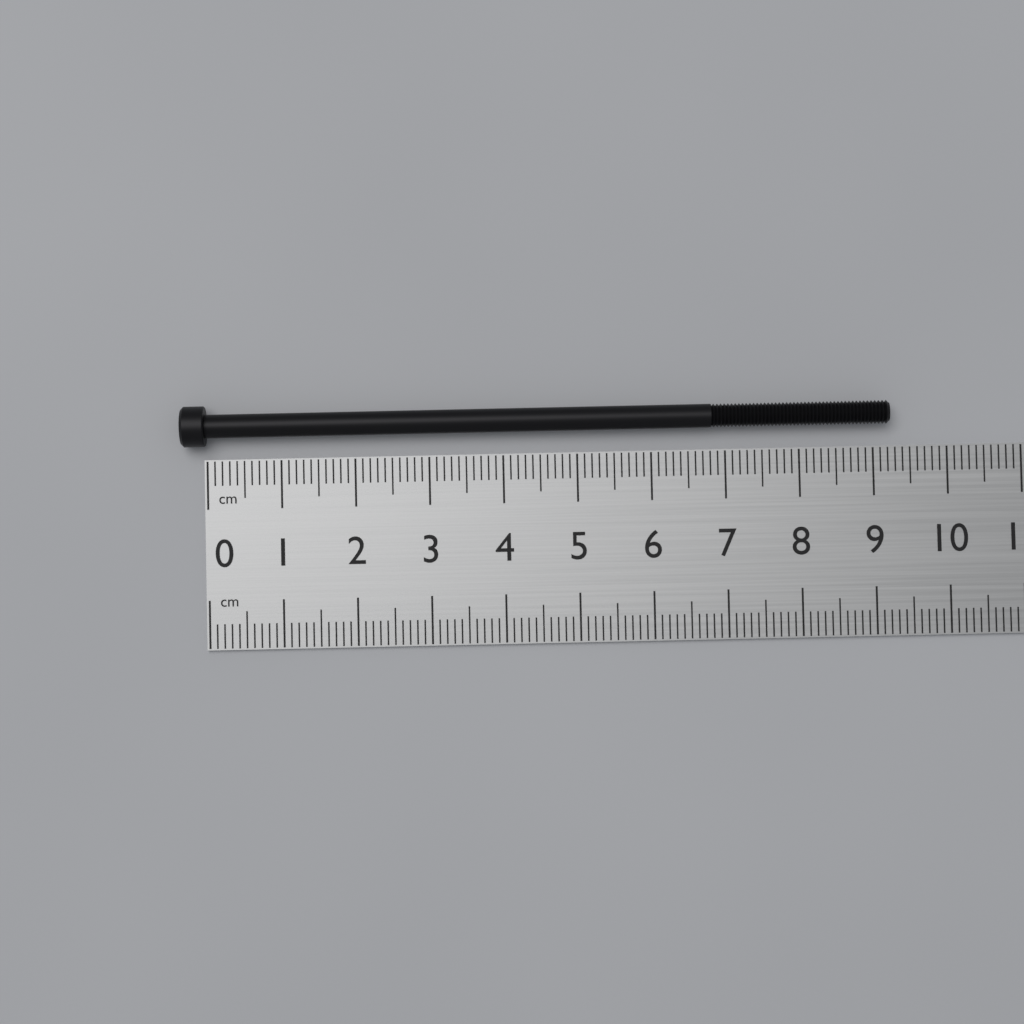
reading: 9.2 cm
